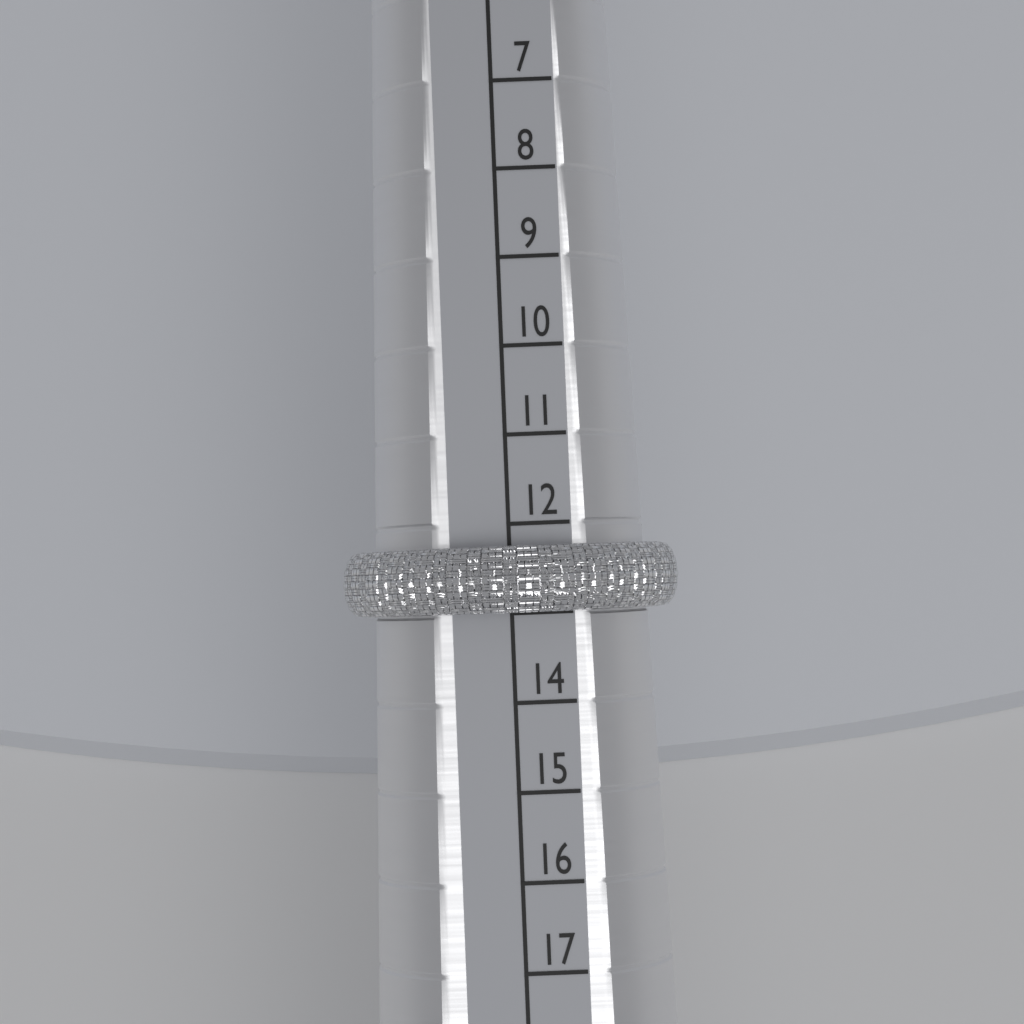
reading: 13 (no unit)
